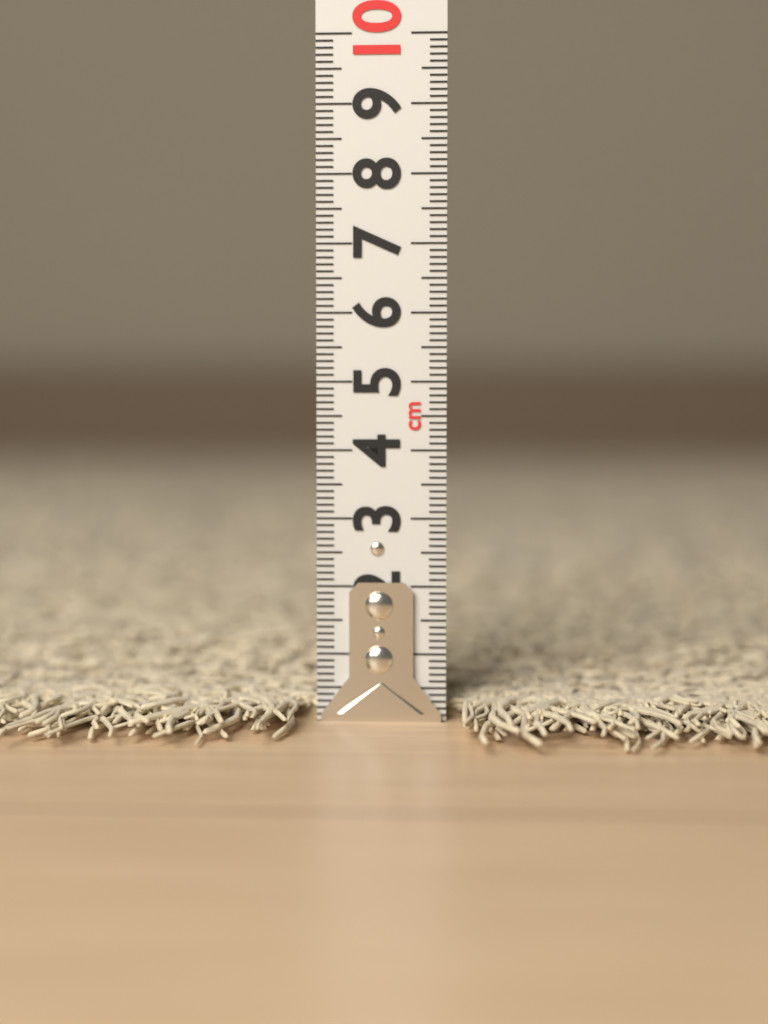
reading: 0.8 cm
